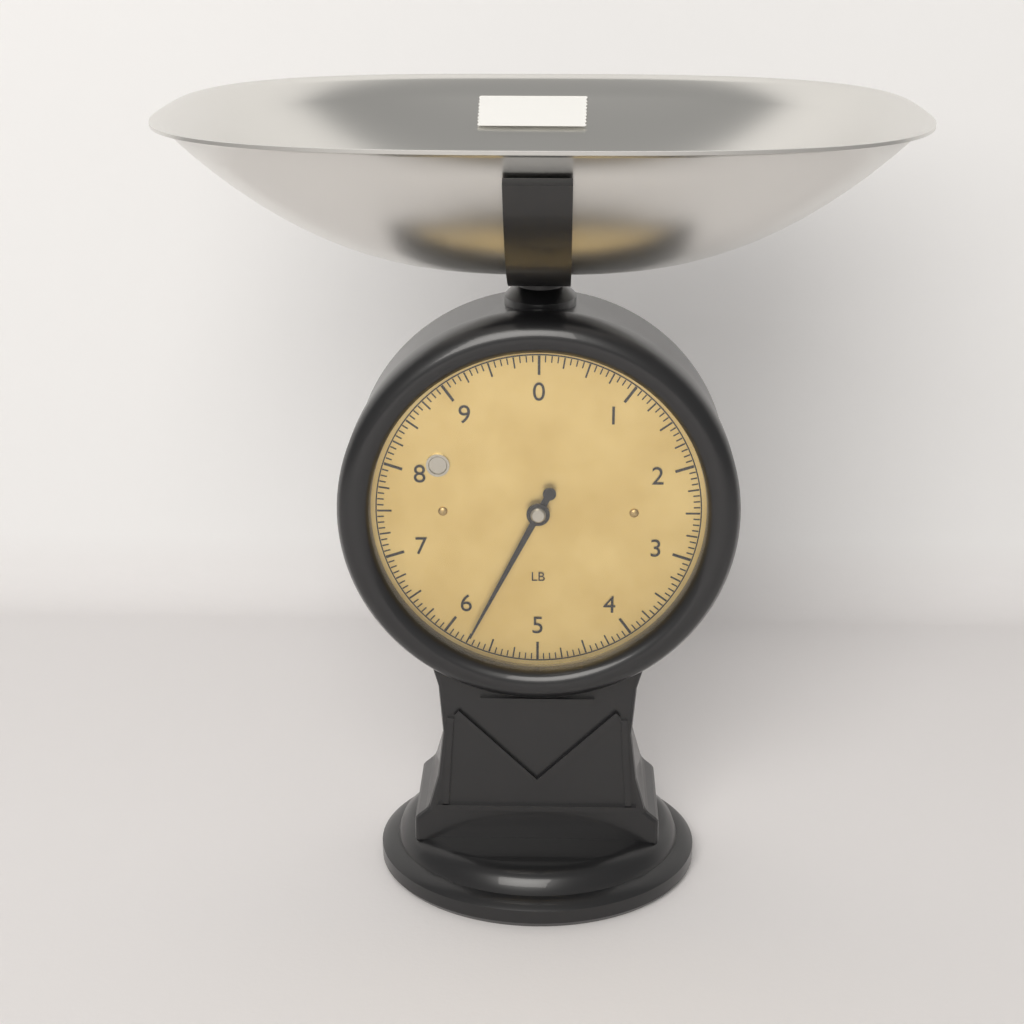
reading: 5.7500 lb
